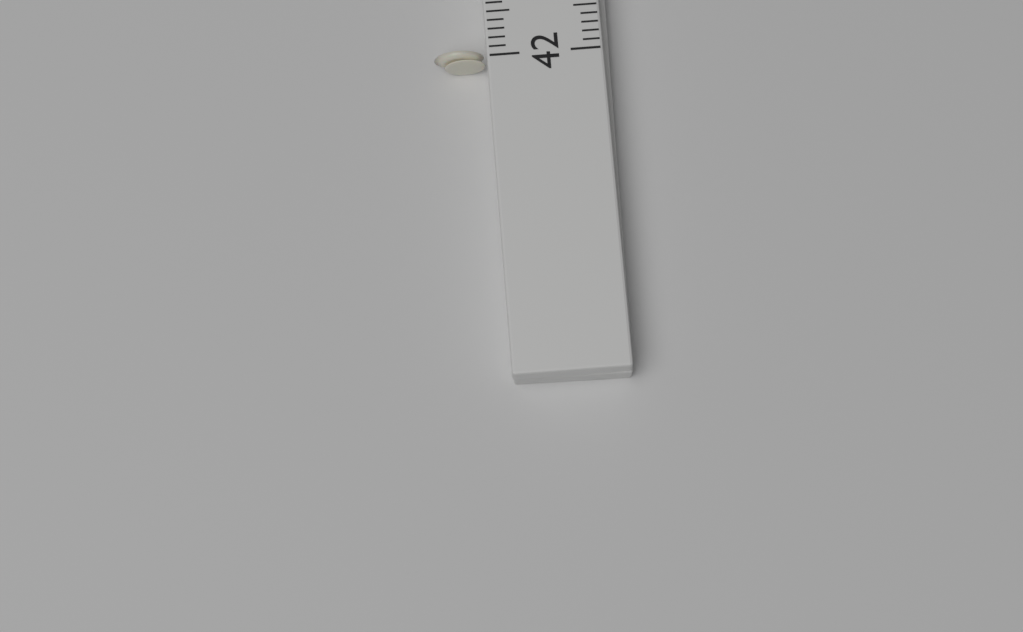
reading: 42.1 (no unit)
